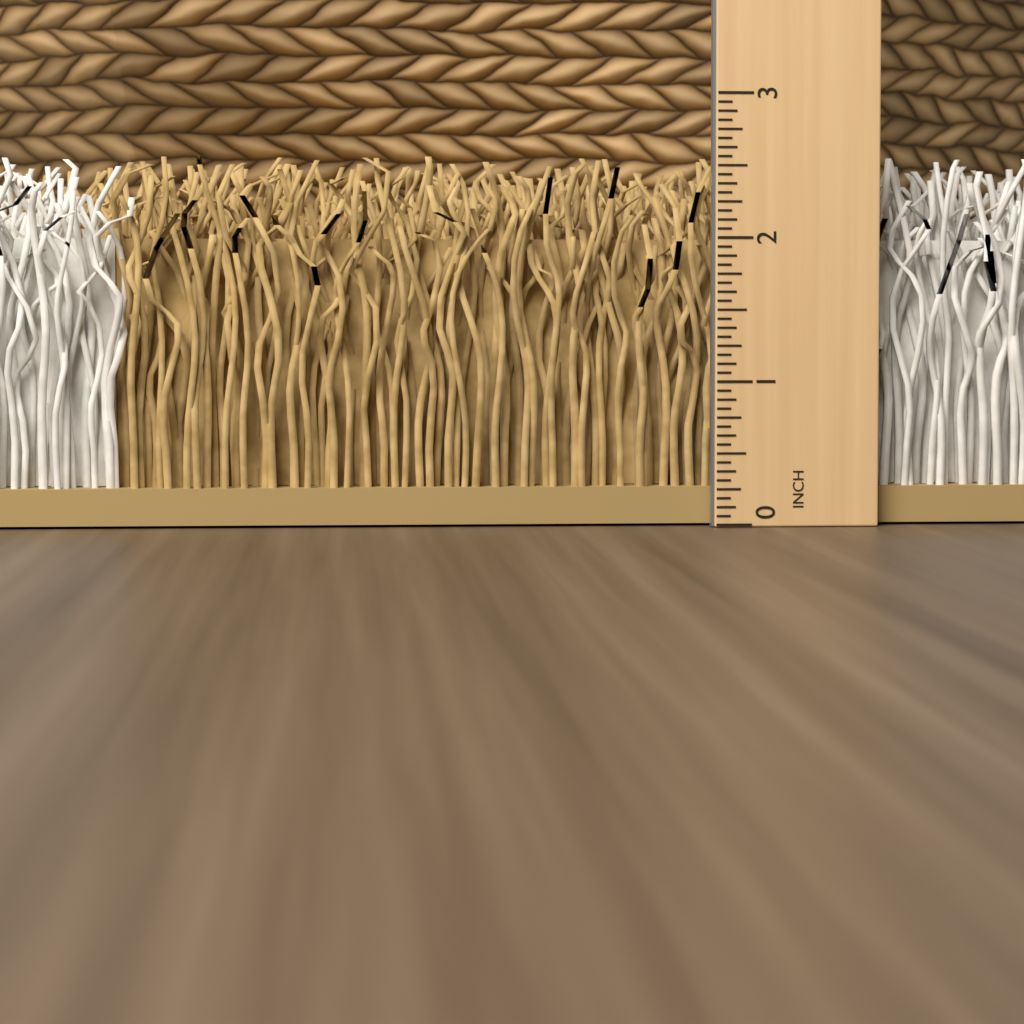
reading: 2.5625 in
